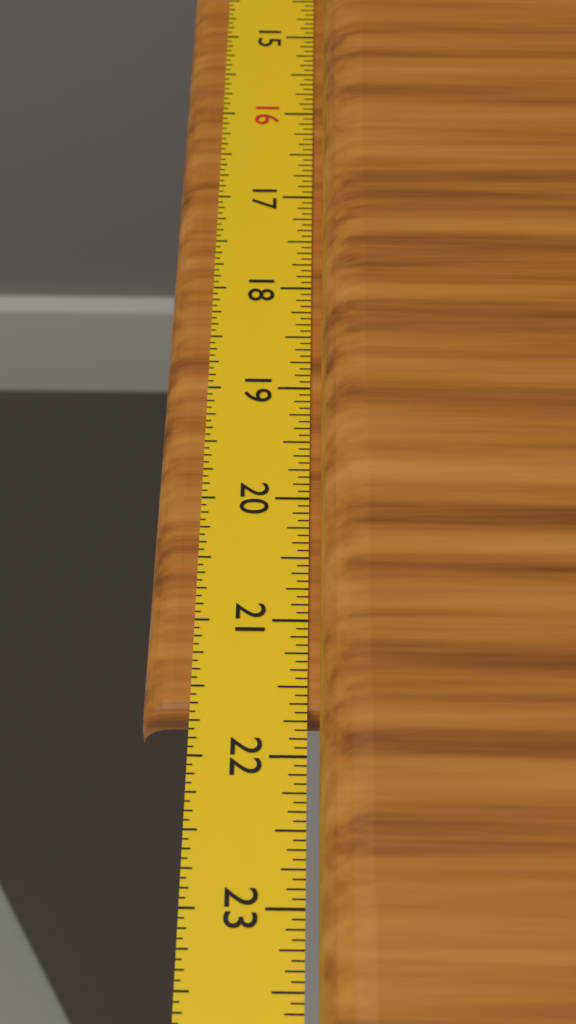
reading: 21.6875 in
